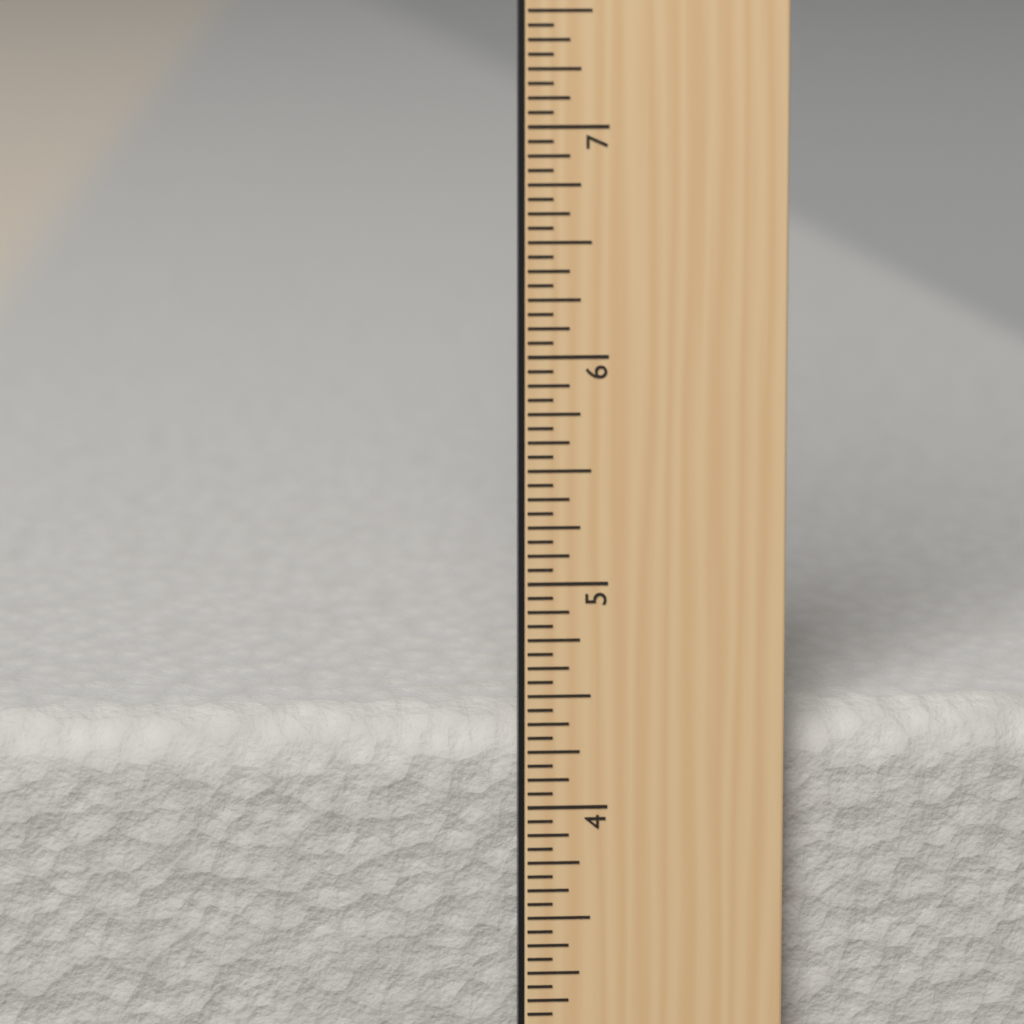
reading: 4.3750 in
